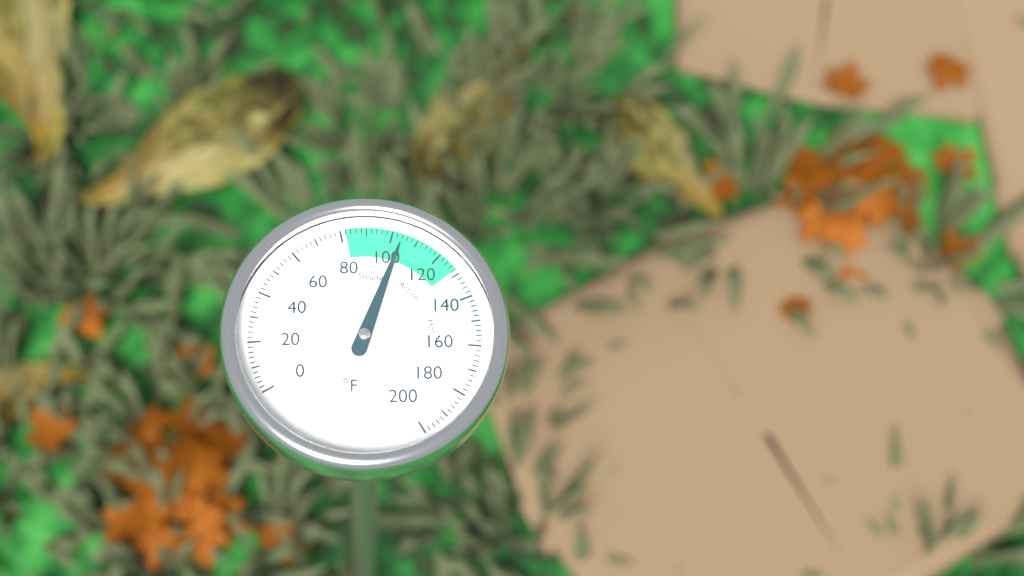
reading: 104 °F
